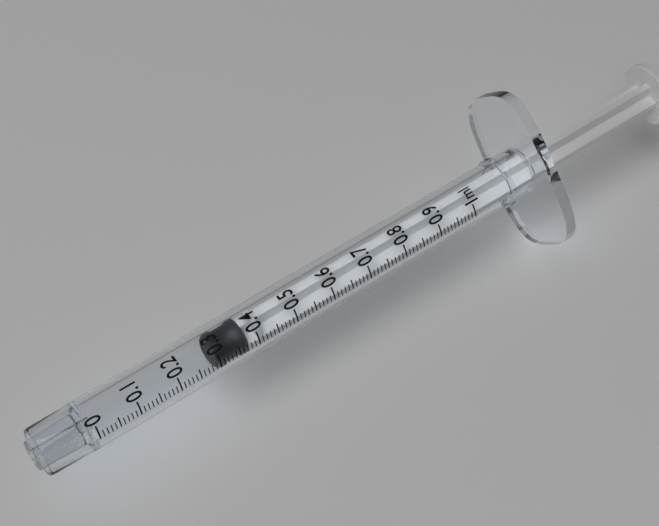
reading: 0.30 ml
